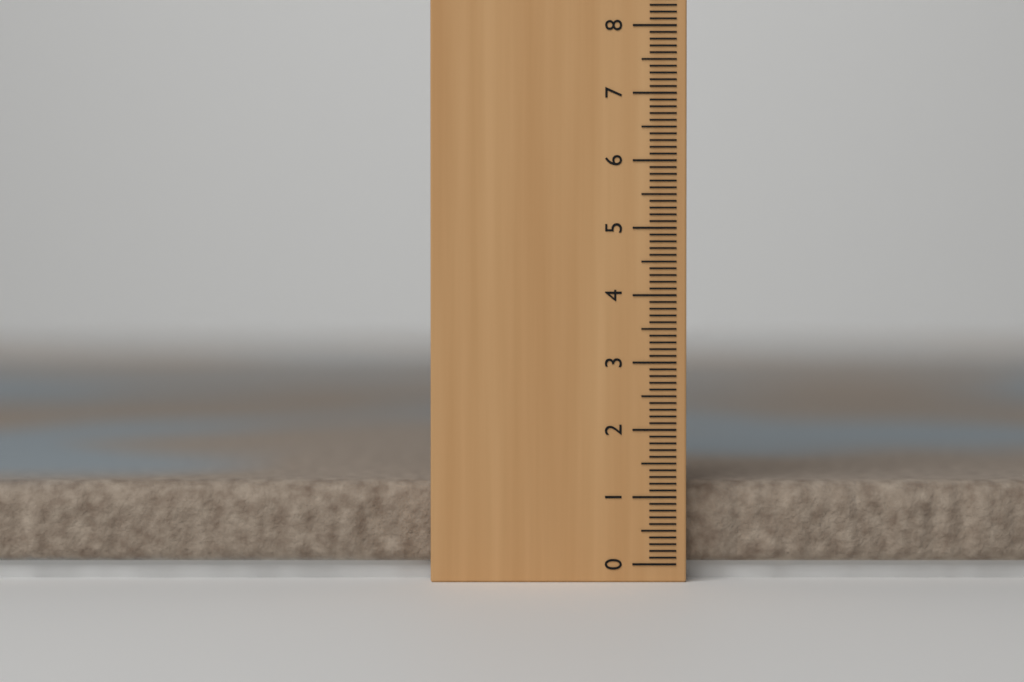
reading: 1.2 cm
